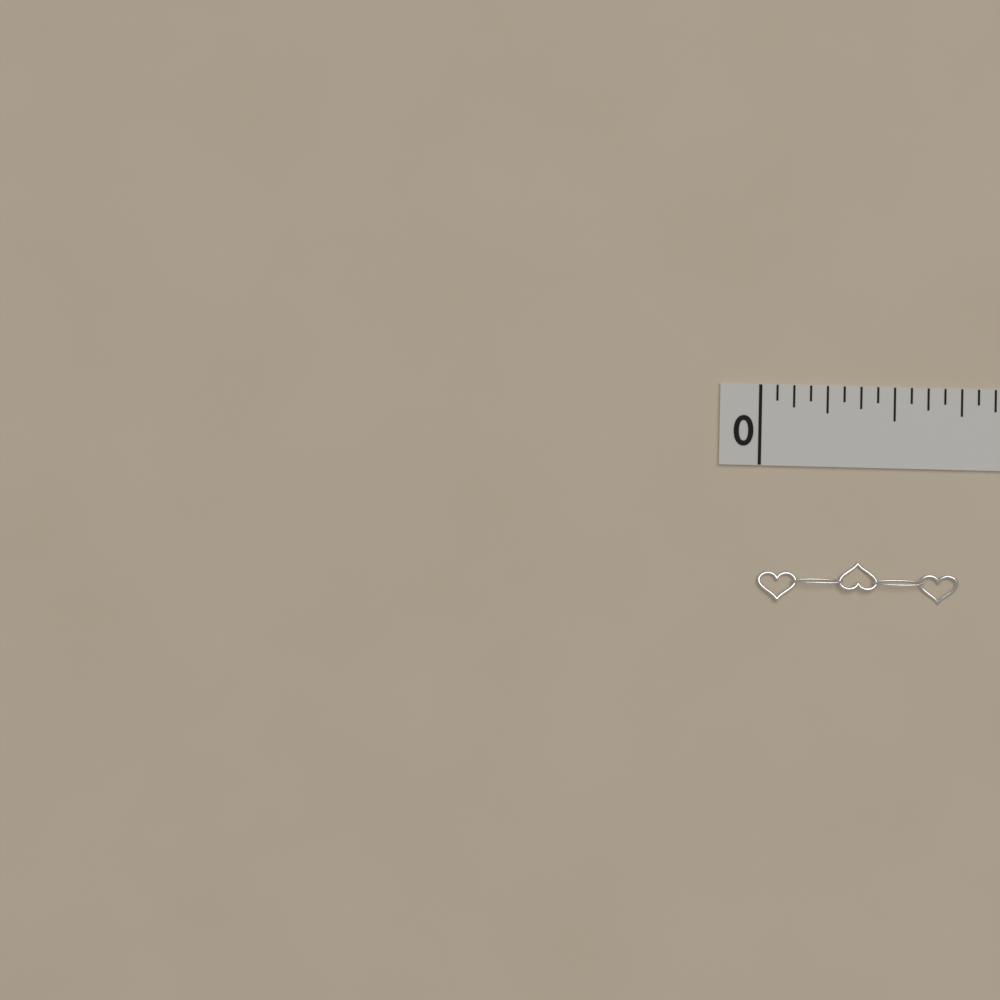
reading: 0.7500 in
